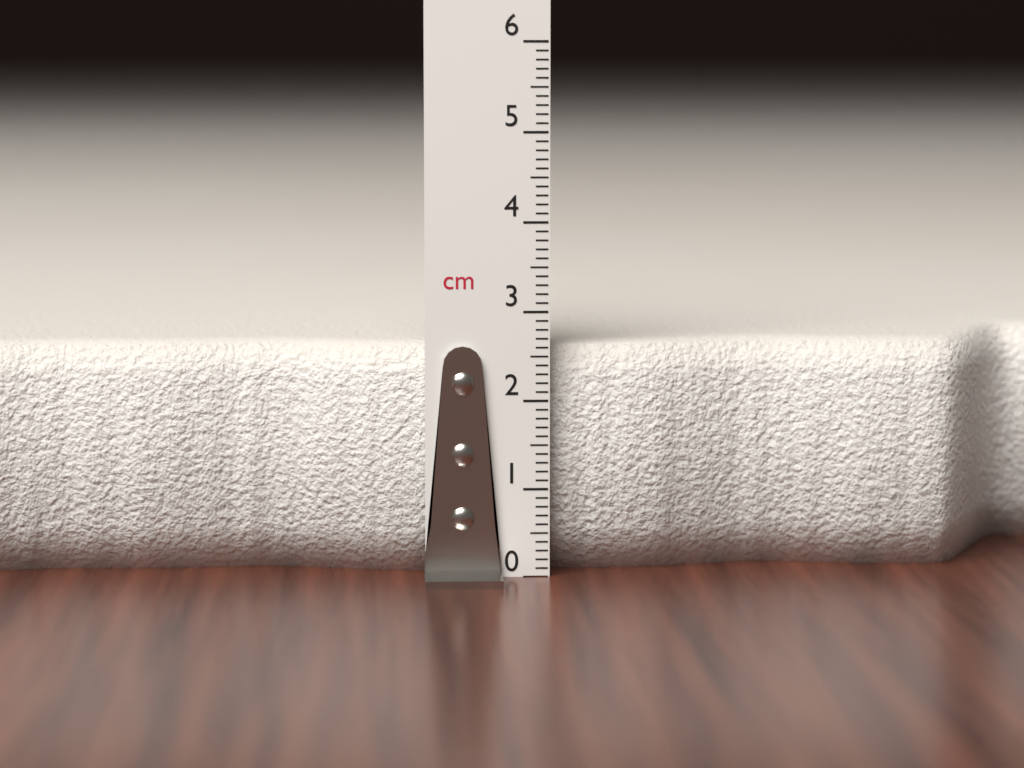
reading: 2.6 cm
